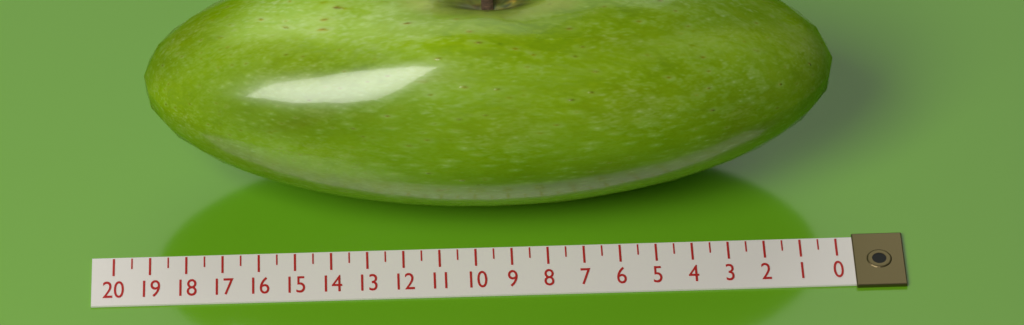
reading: 19.0 (no unit)
